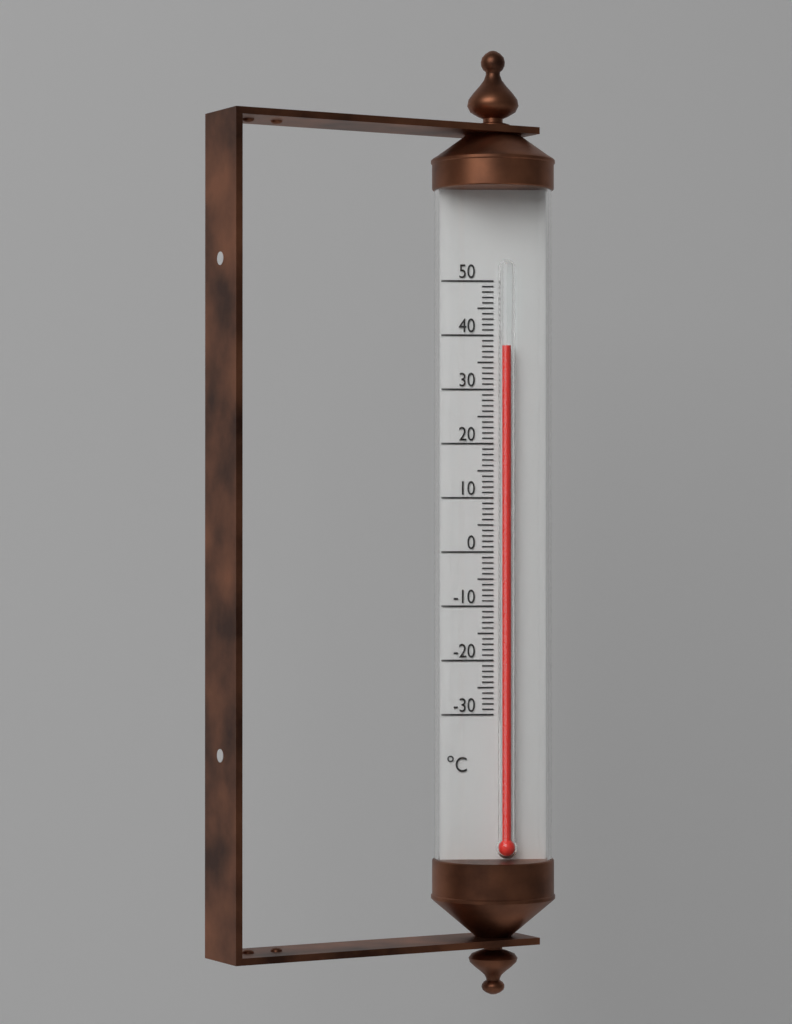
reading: 38 °C
